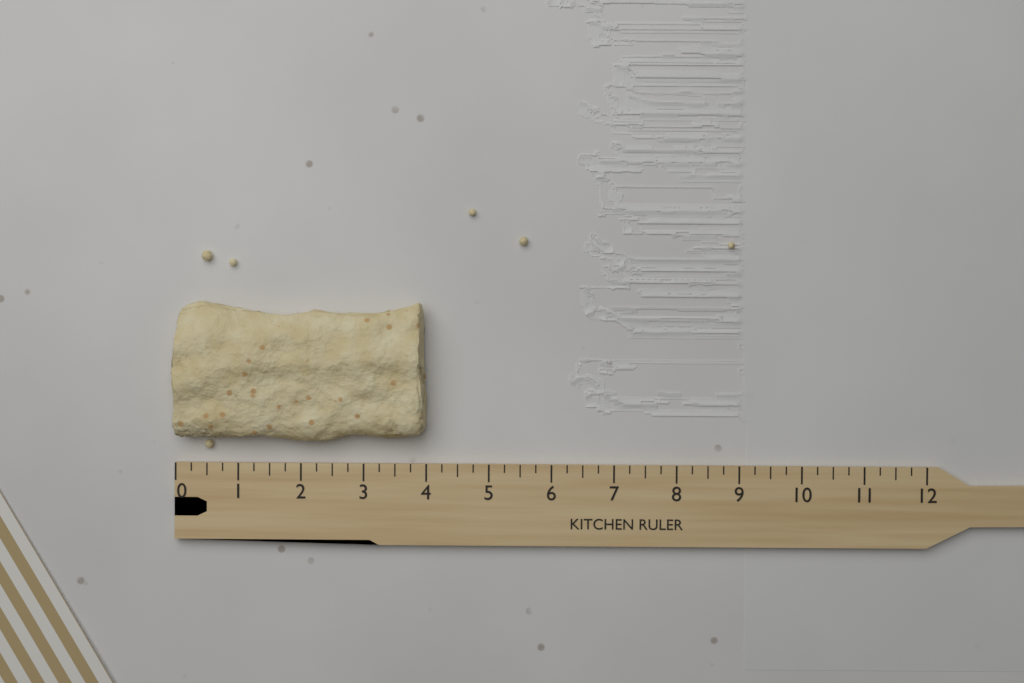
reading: 4.00 (no unit)
